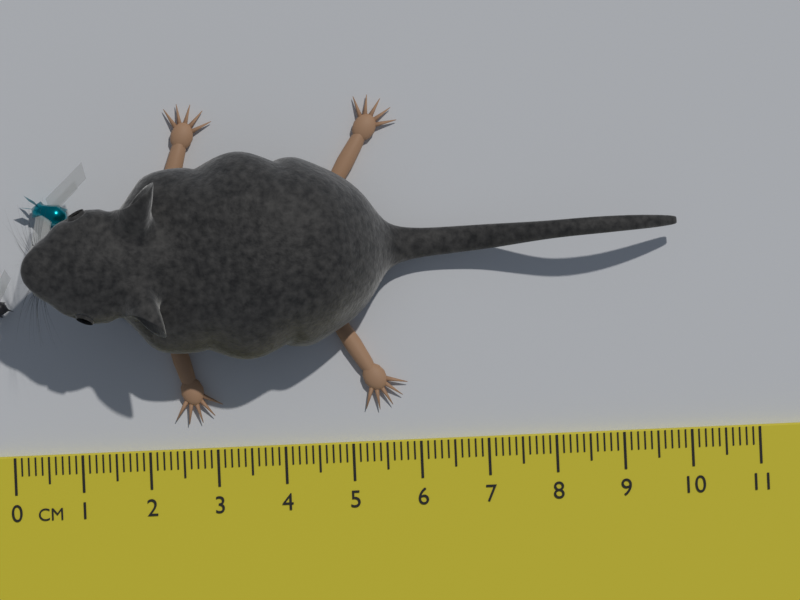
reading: 9.9 cm
